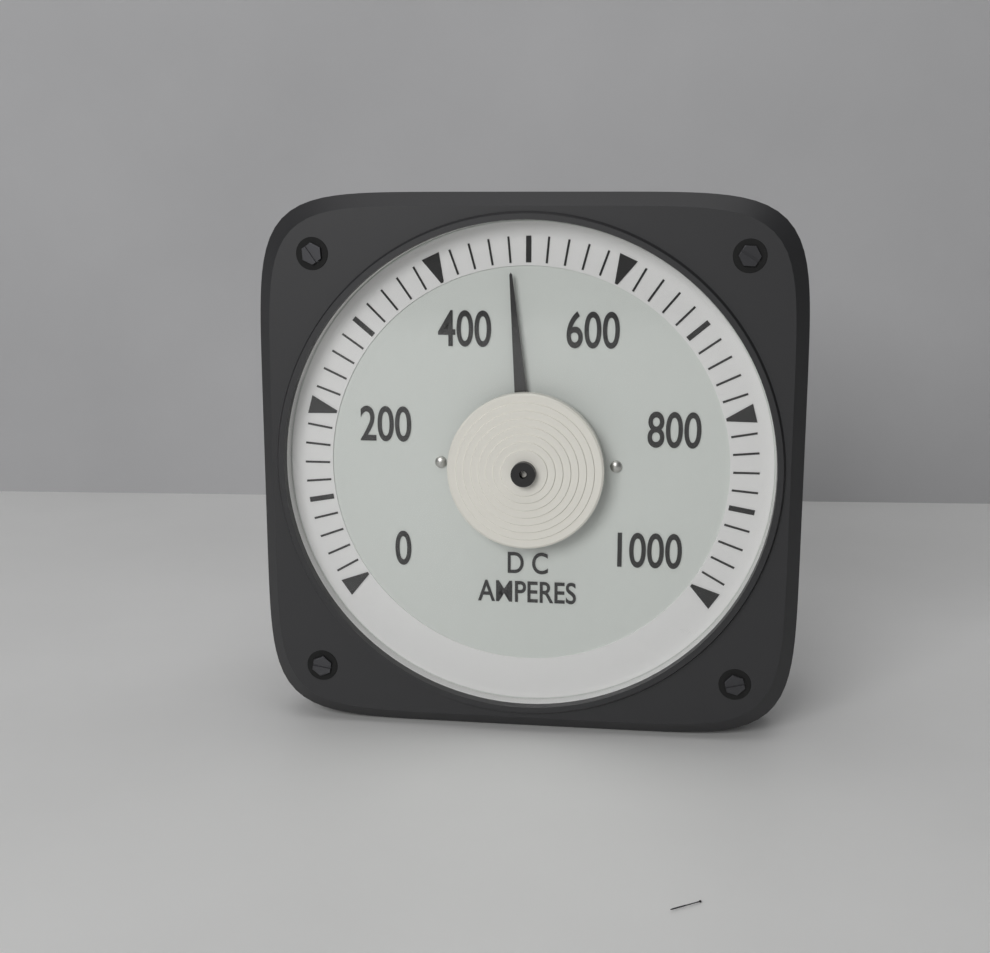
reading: 480 A
